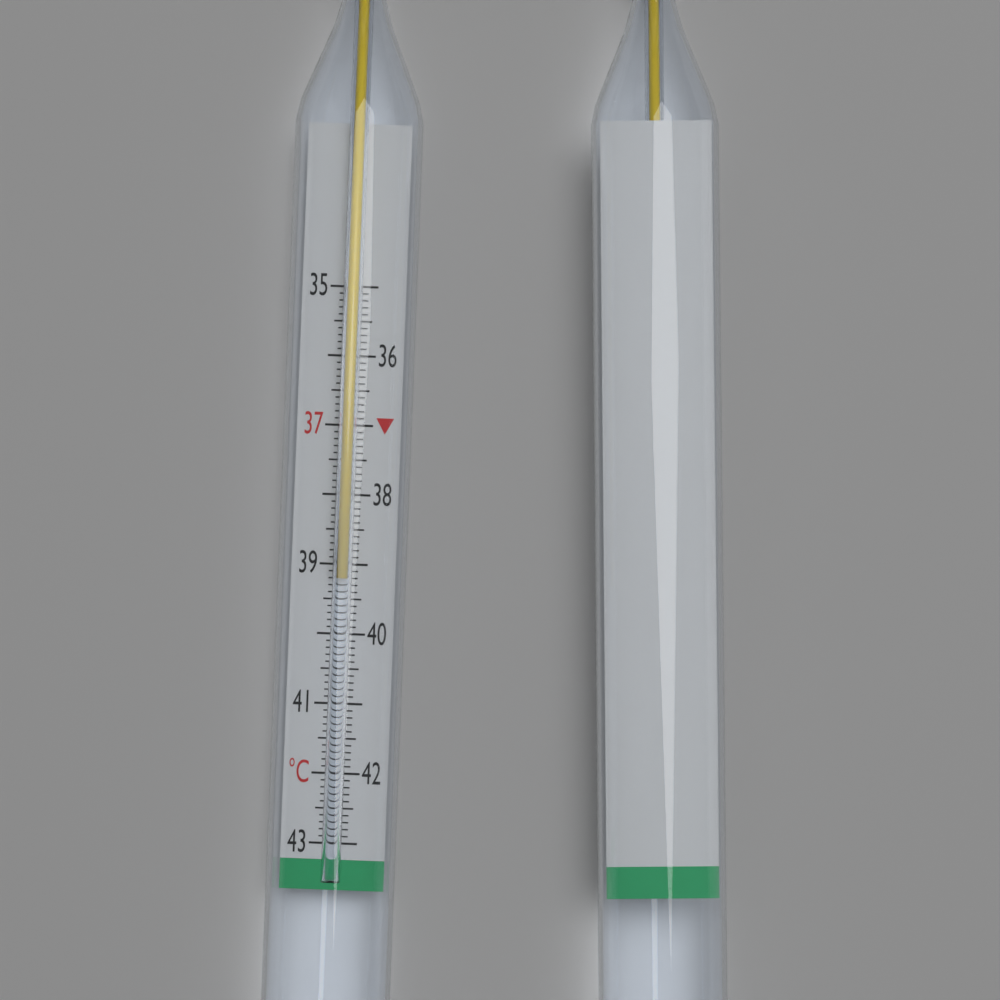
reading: 39.2 °C
